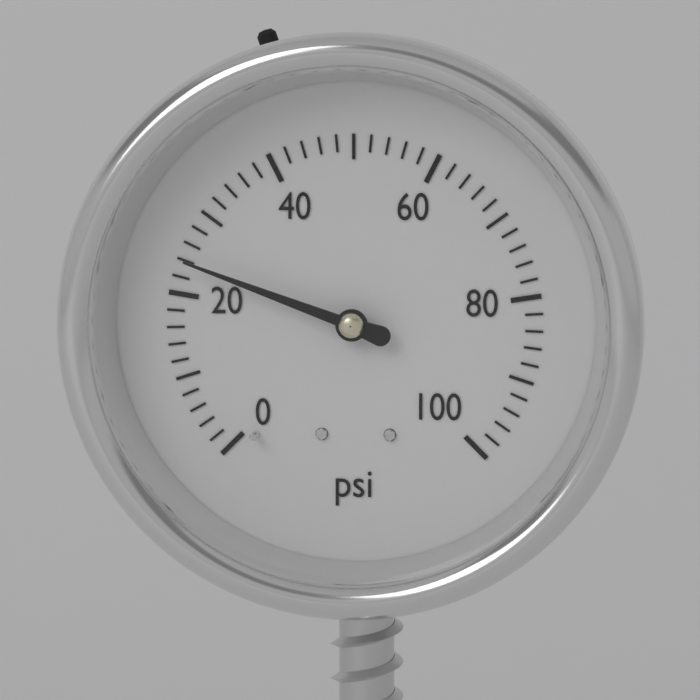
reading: 24 psi
